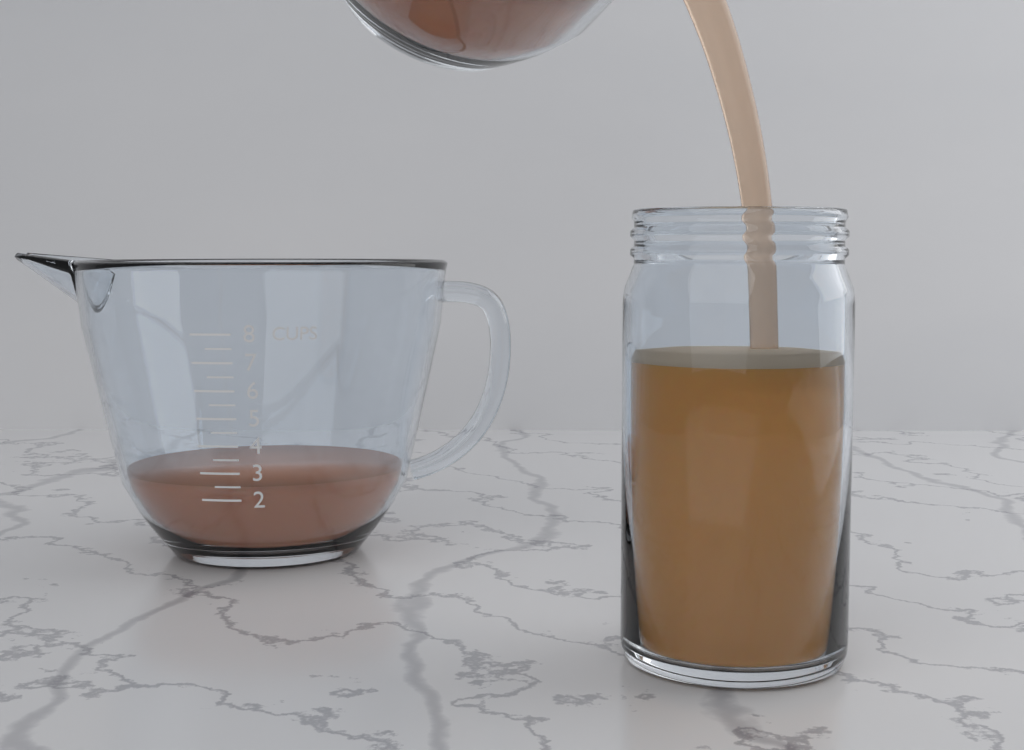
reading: 2.5 cups
